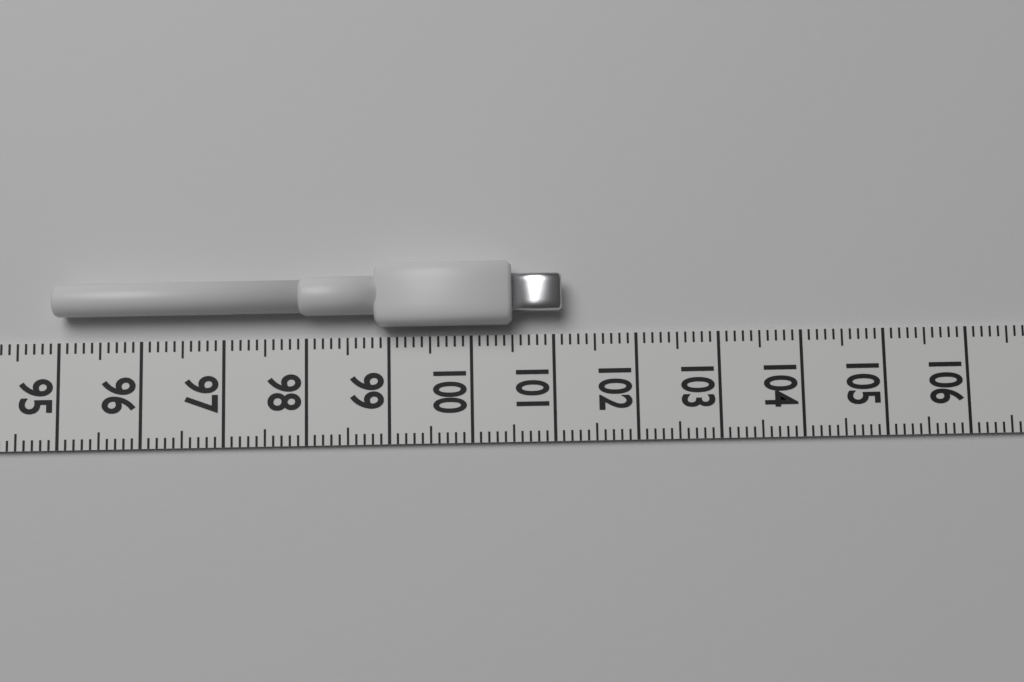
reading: 101.1 (no unit)
